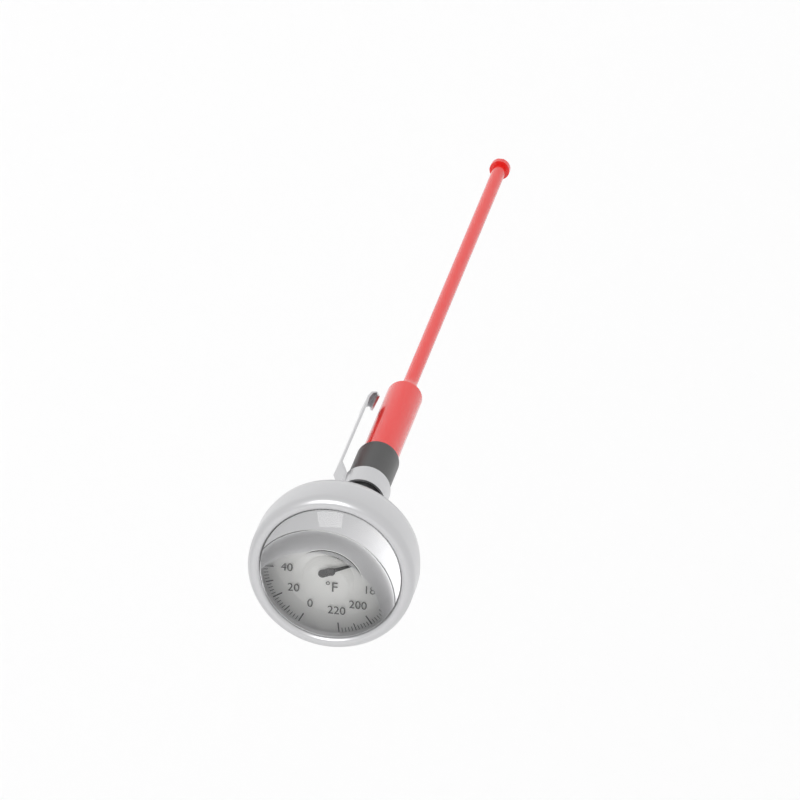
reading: 148 °F
